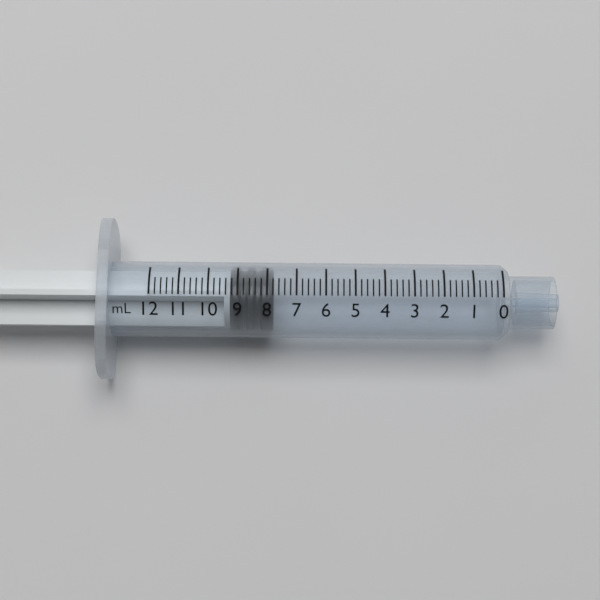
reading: 7.8 mL
